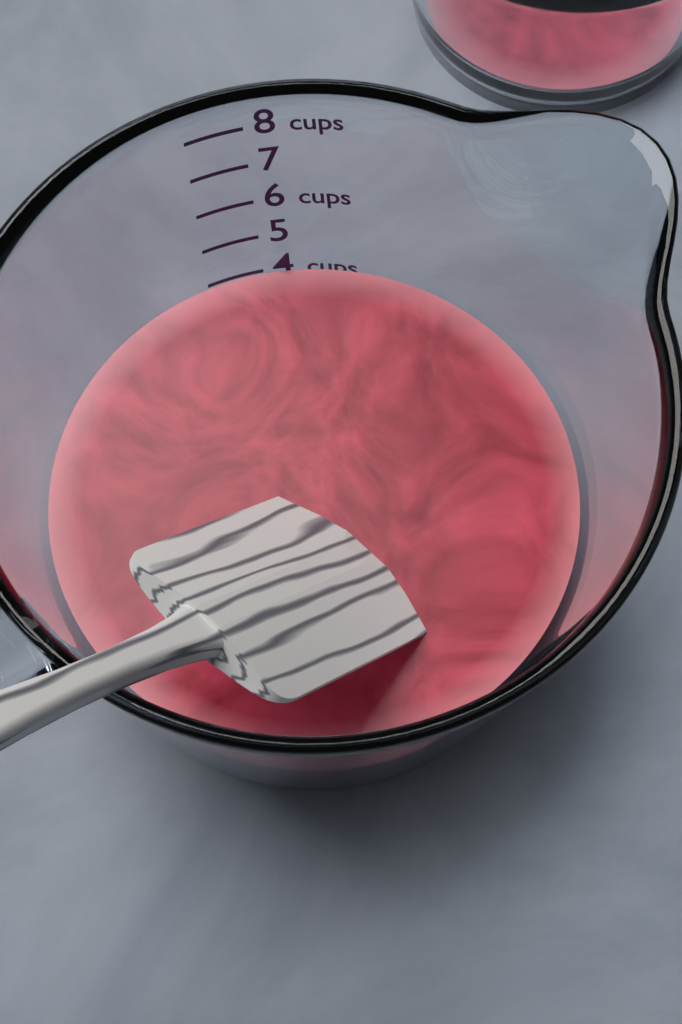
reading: 4 cups
